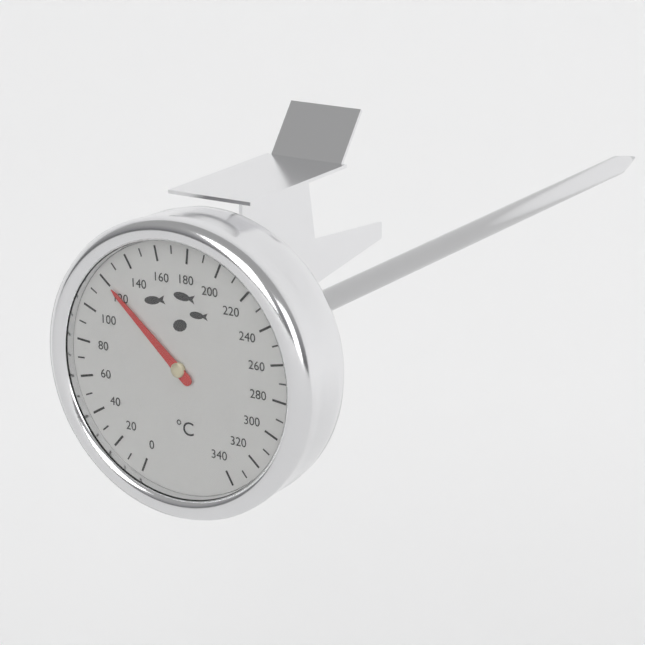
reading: 120 °C
